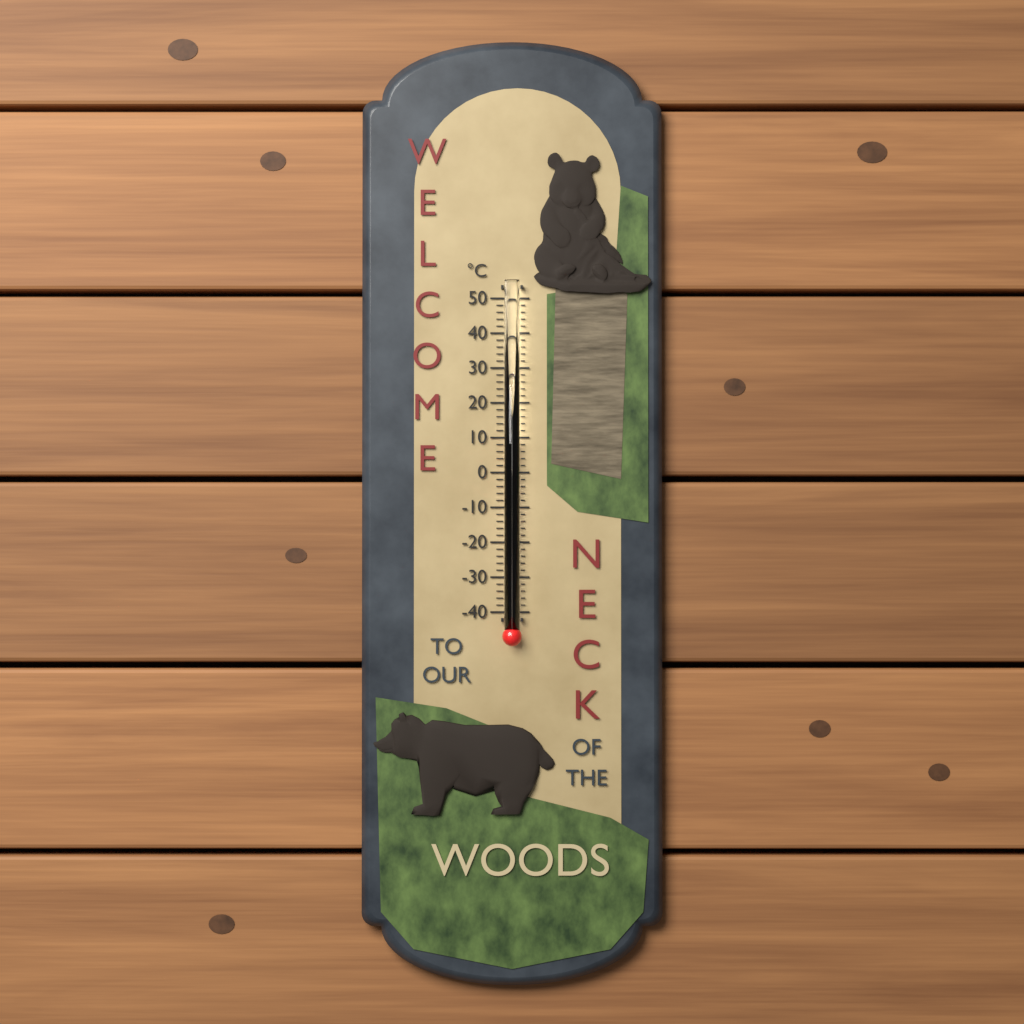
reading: 10 °C
